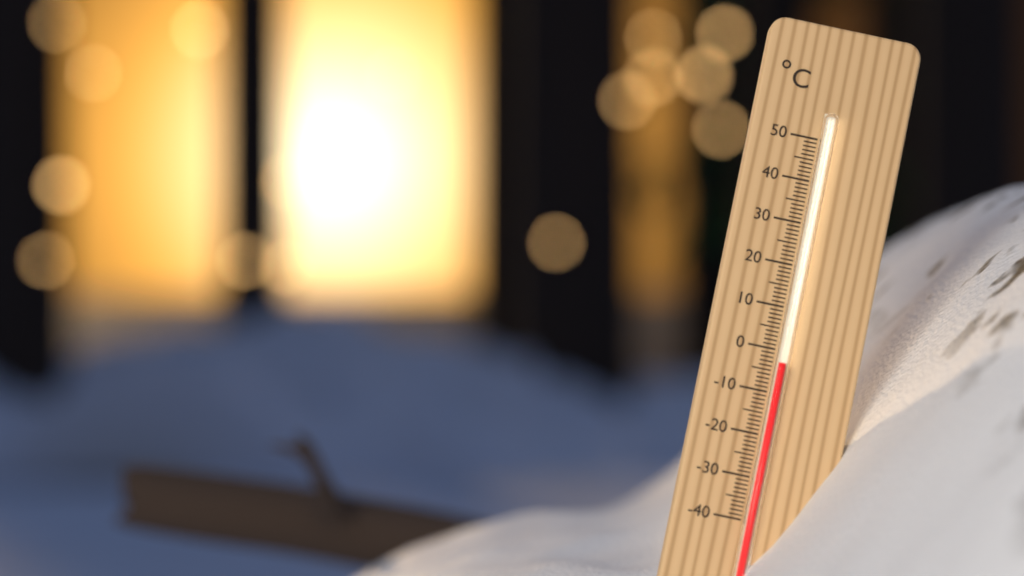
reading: -3 °C
